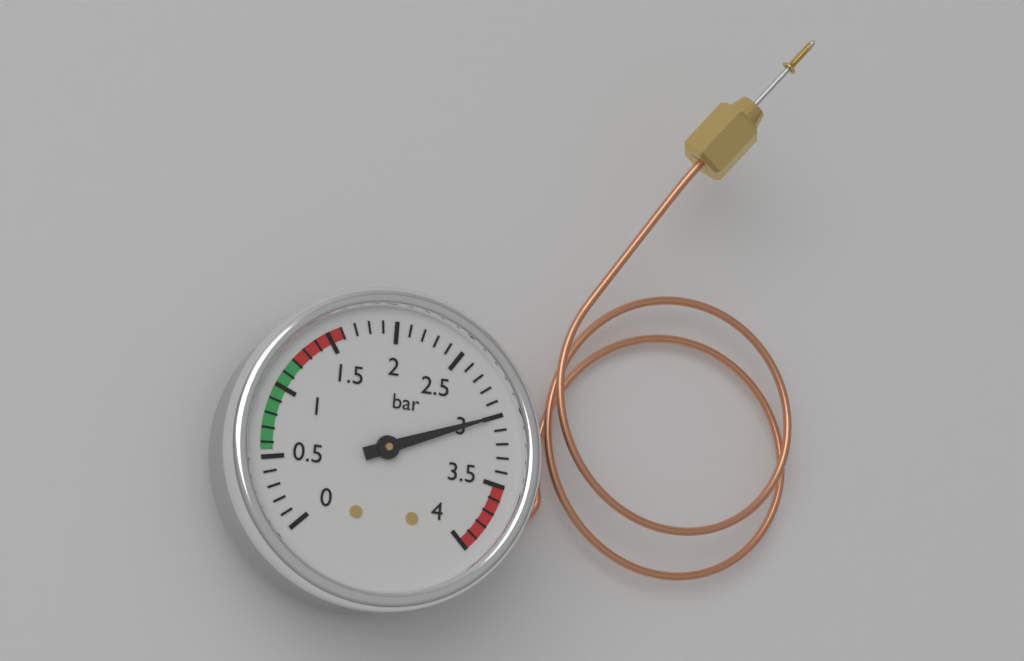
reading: 3.0 bar
